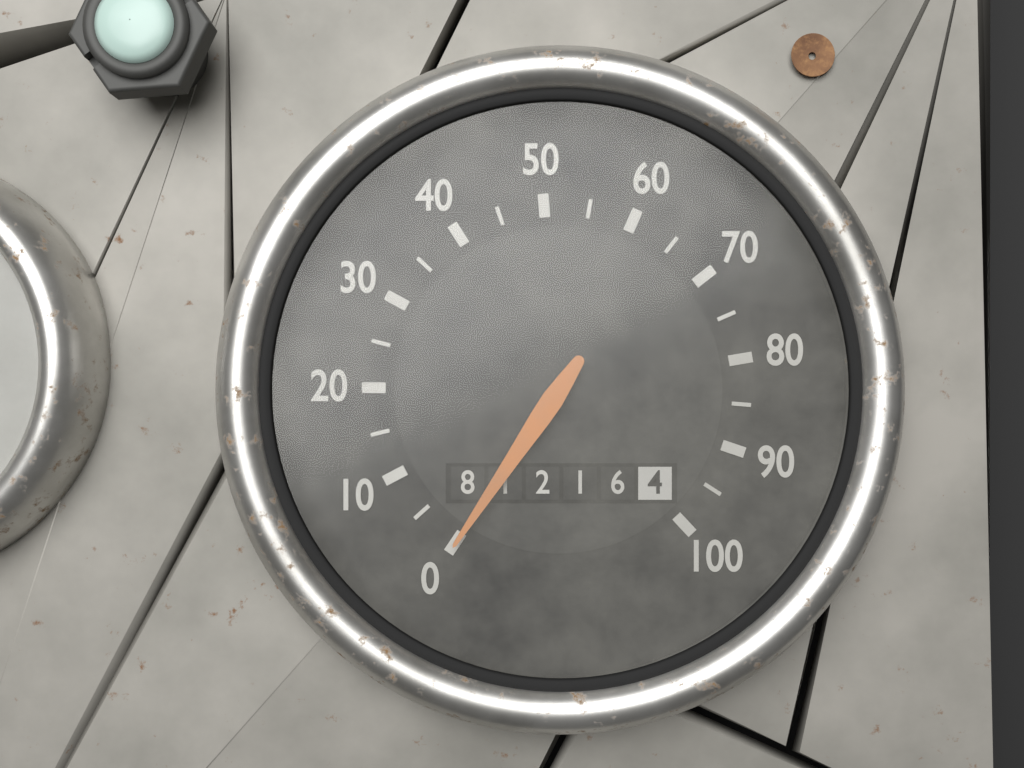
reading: 0 (no unit)
